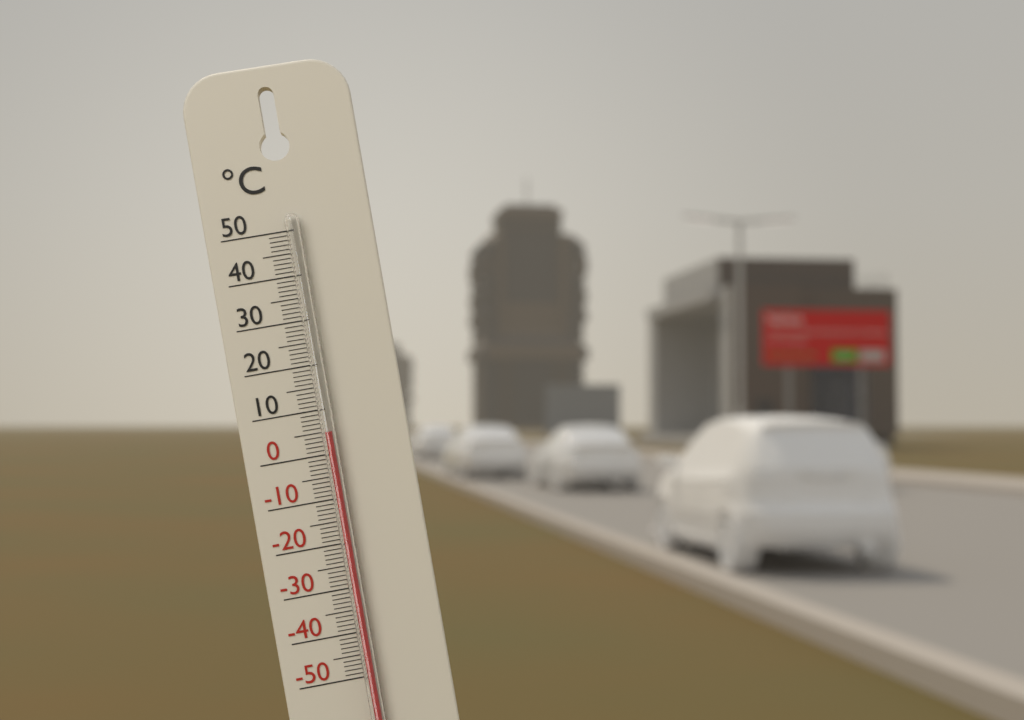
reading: 5 °C
